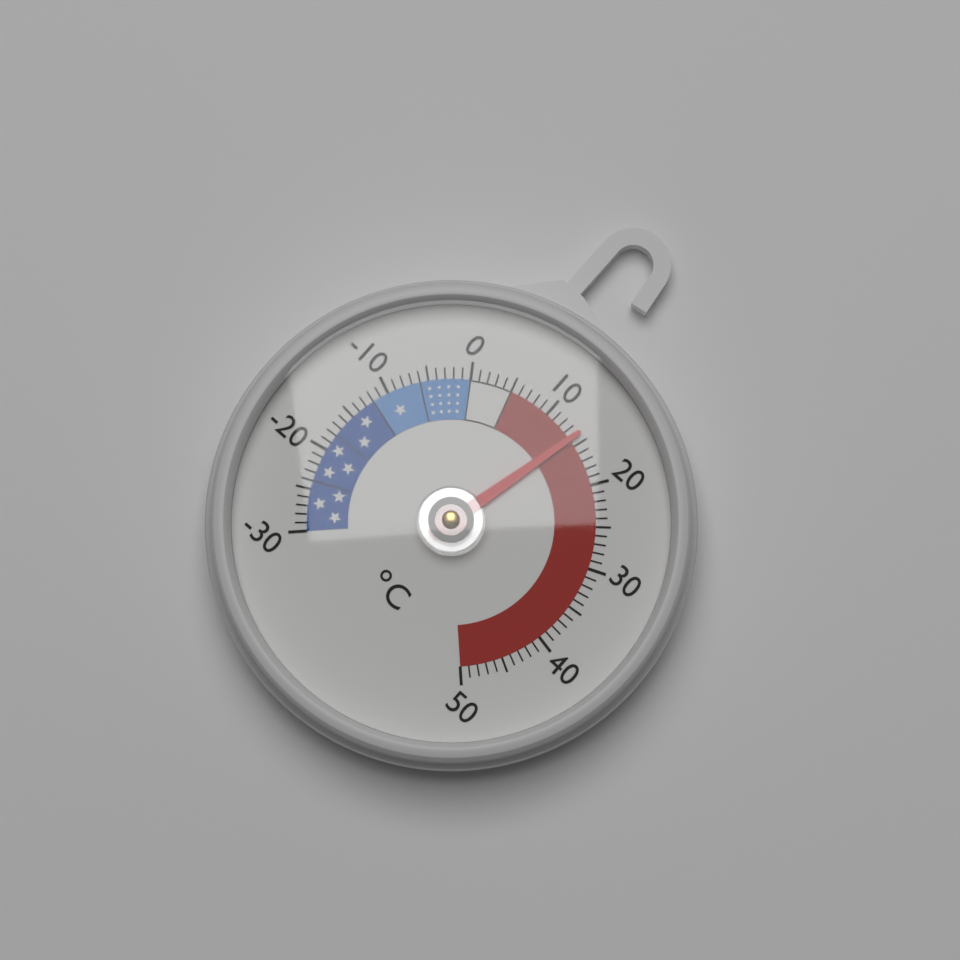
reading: 14 °C
